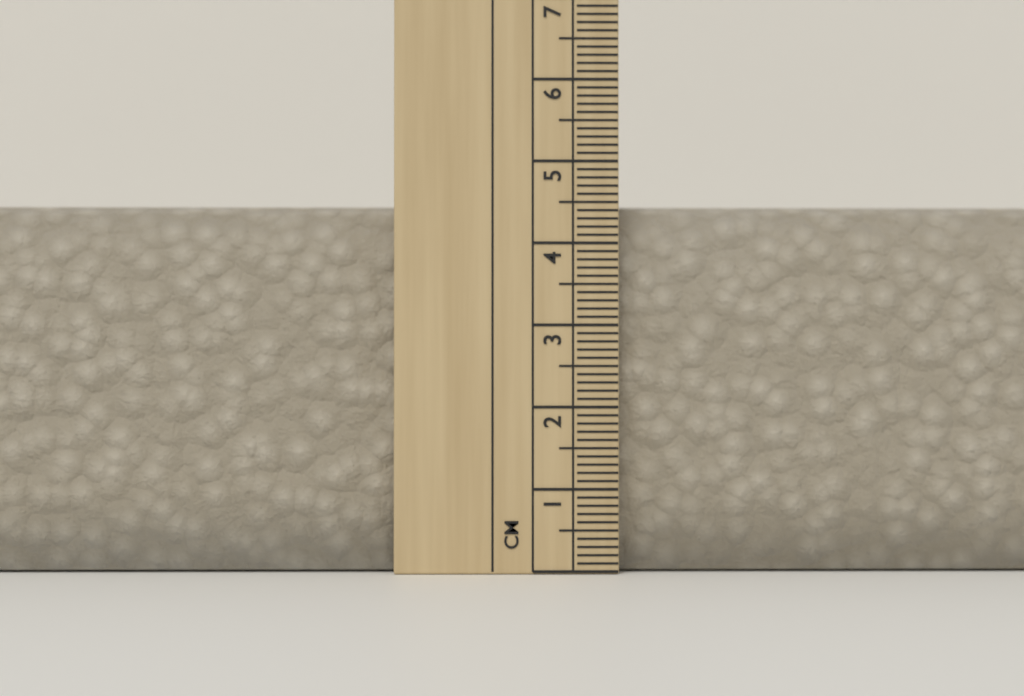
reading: 4.5 cm
